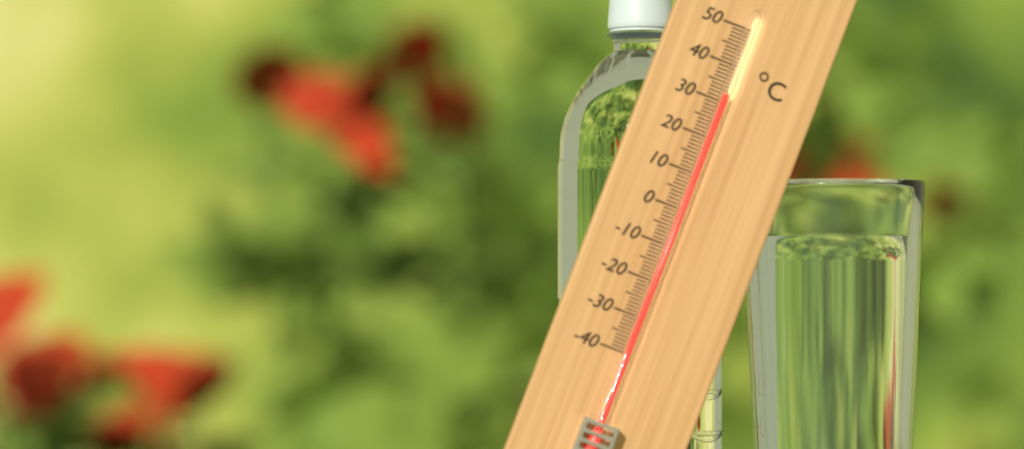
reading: 32 °C
